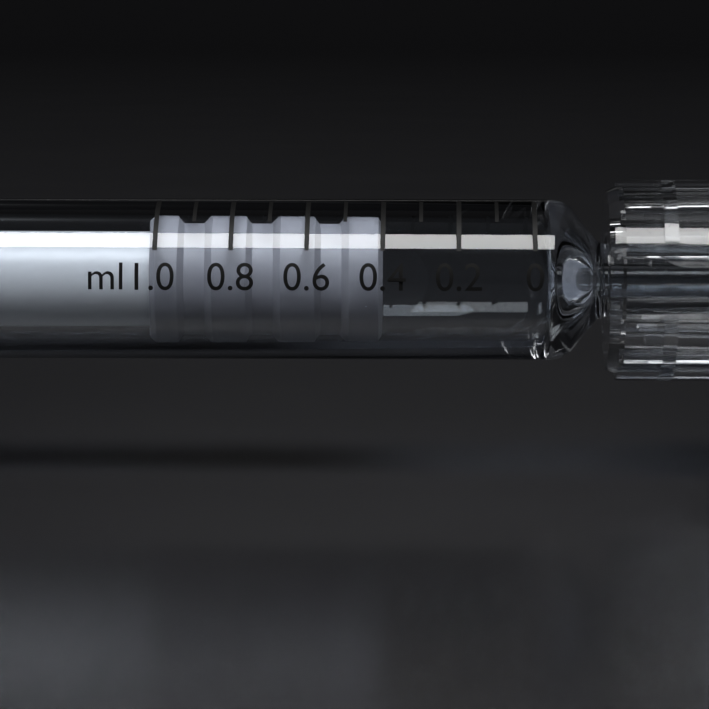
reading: 0.4 ml
